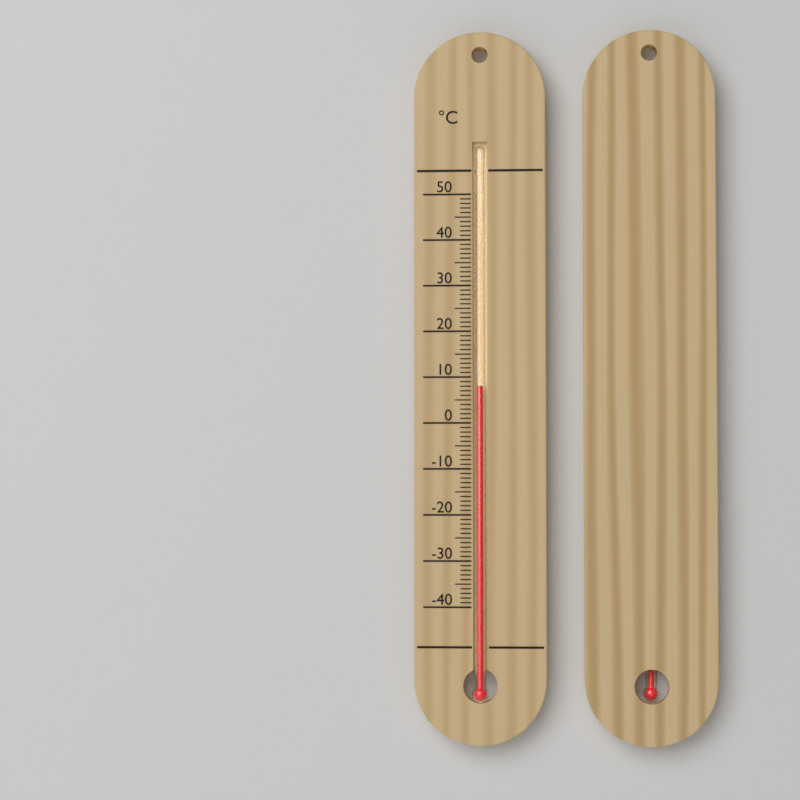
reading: 8 °C
